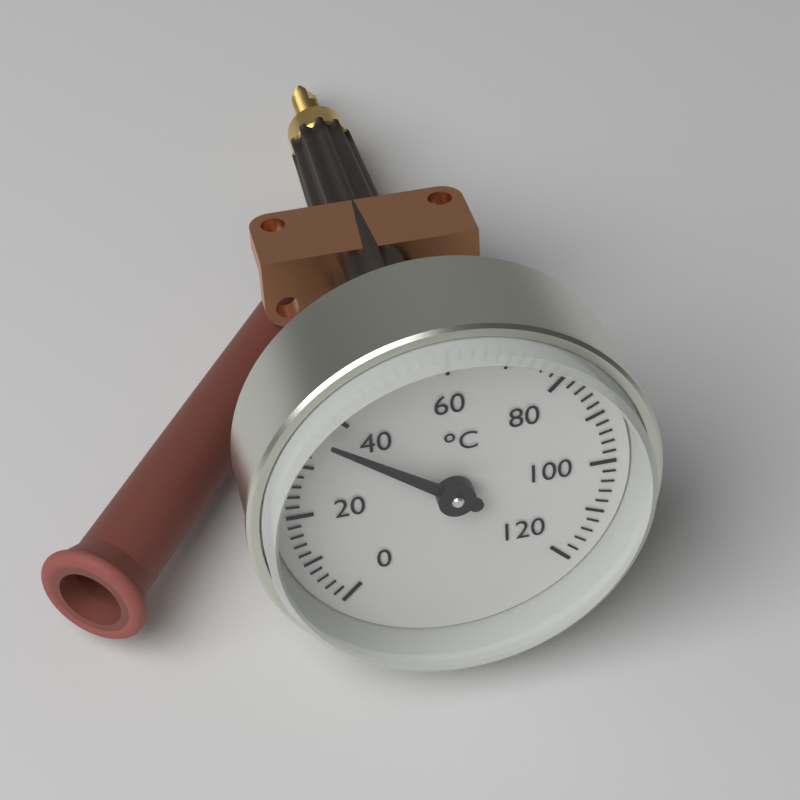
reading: 36 °C
